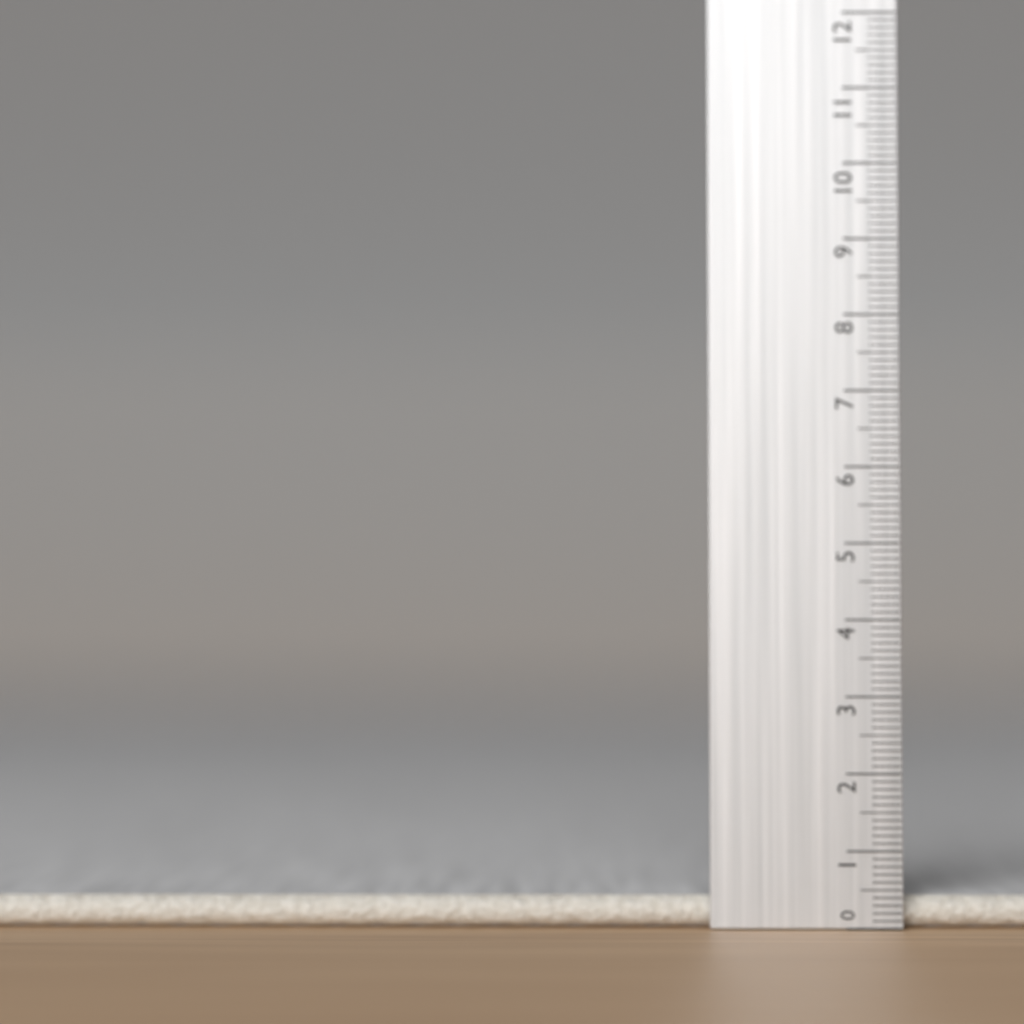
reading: 0.4 (no unit)
